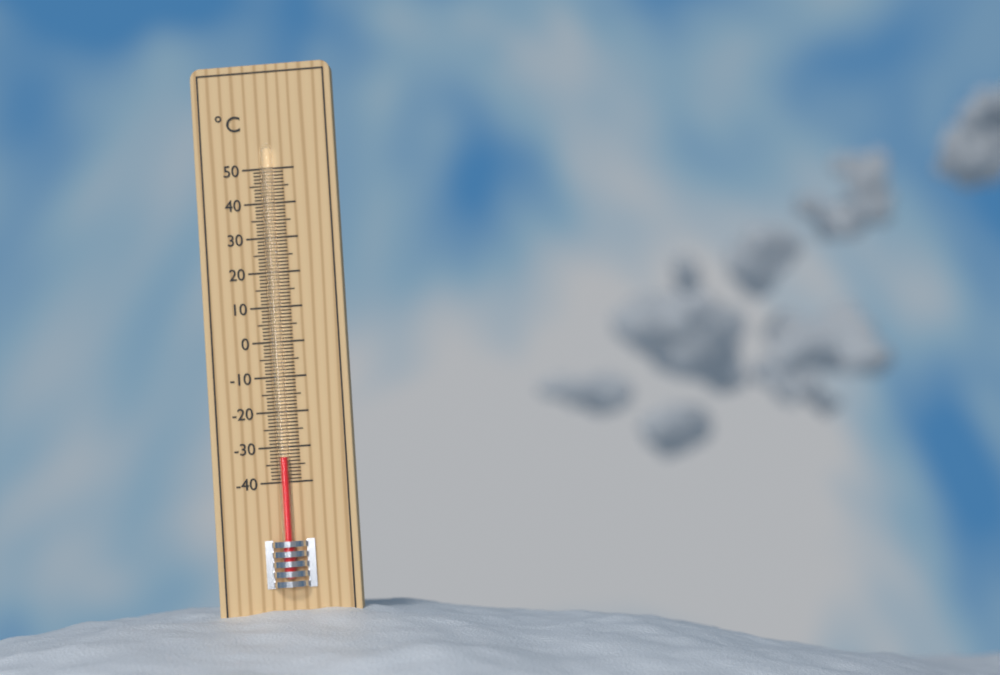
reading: -33 °C
